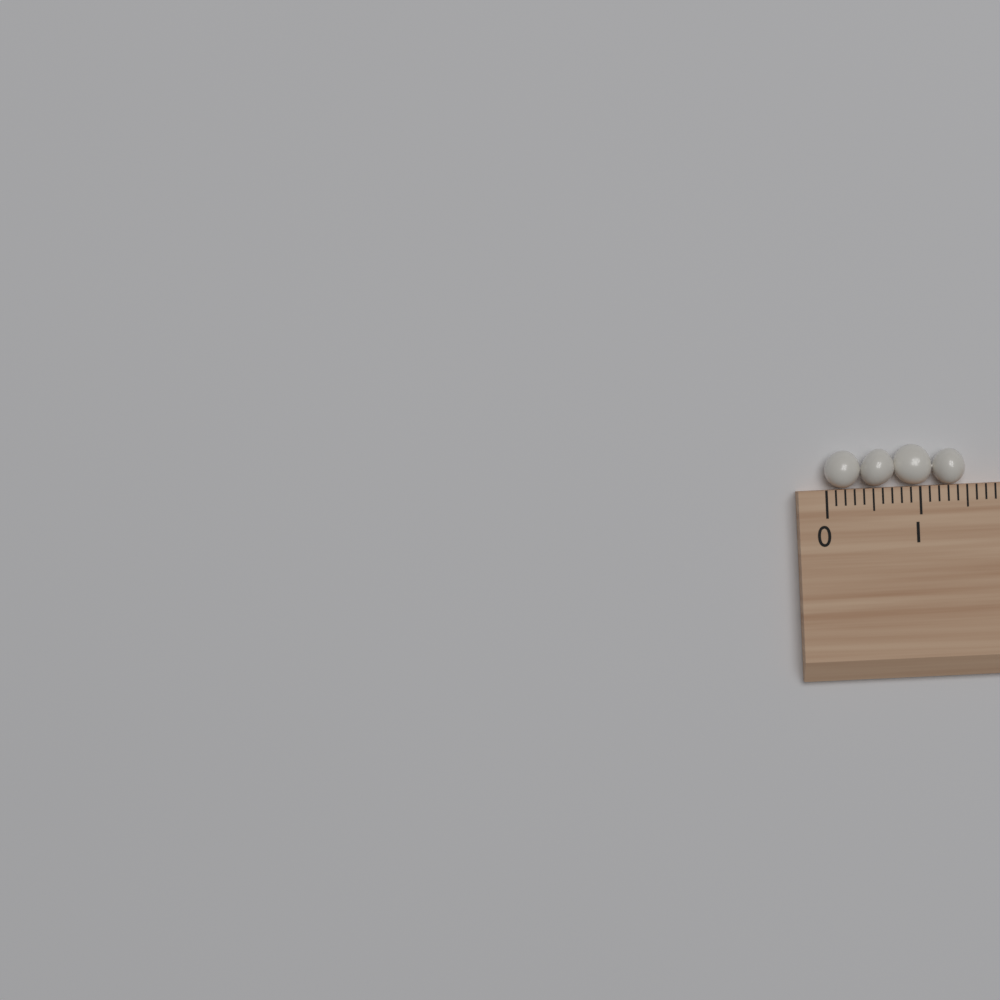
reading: 1.5 (no unit)
